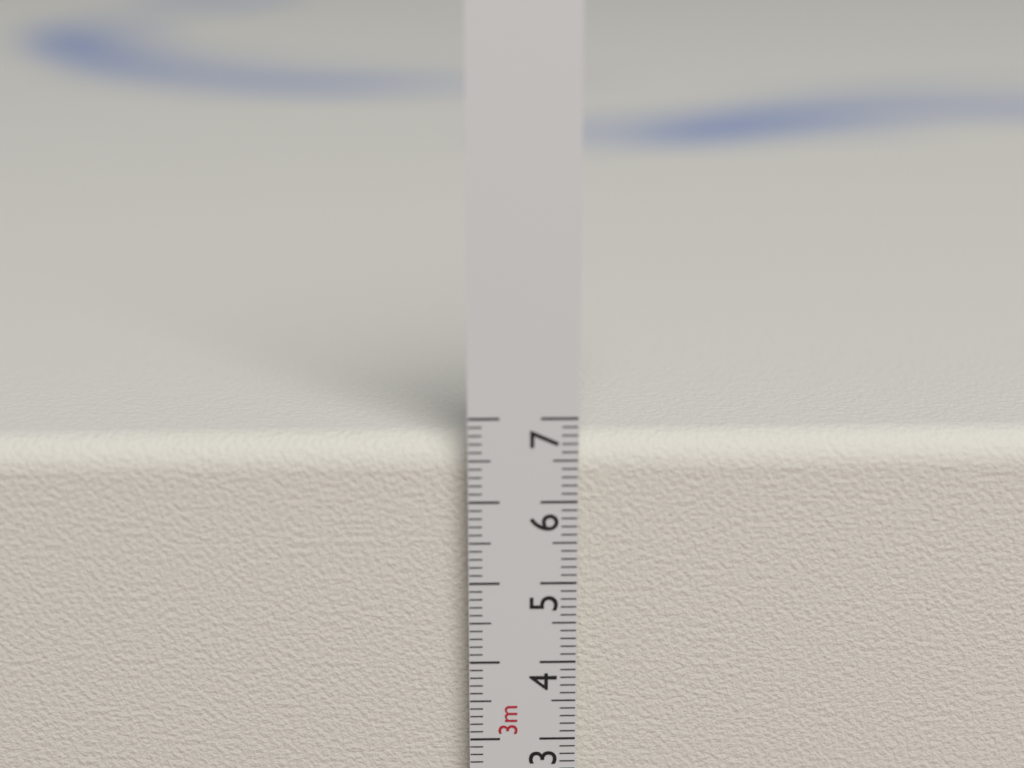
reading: 6.7 cm
